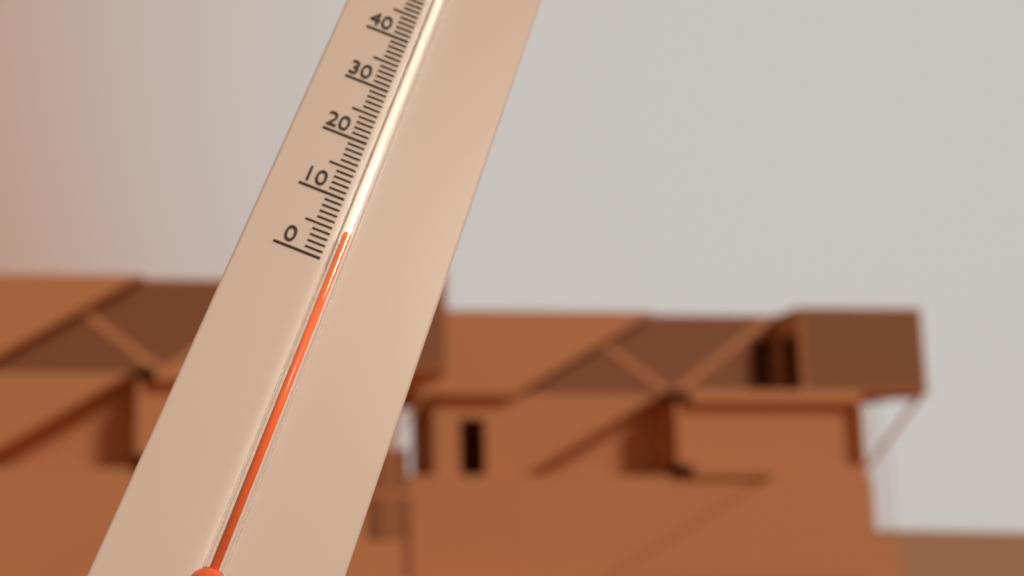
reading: 4 °C
